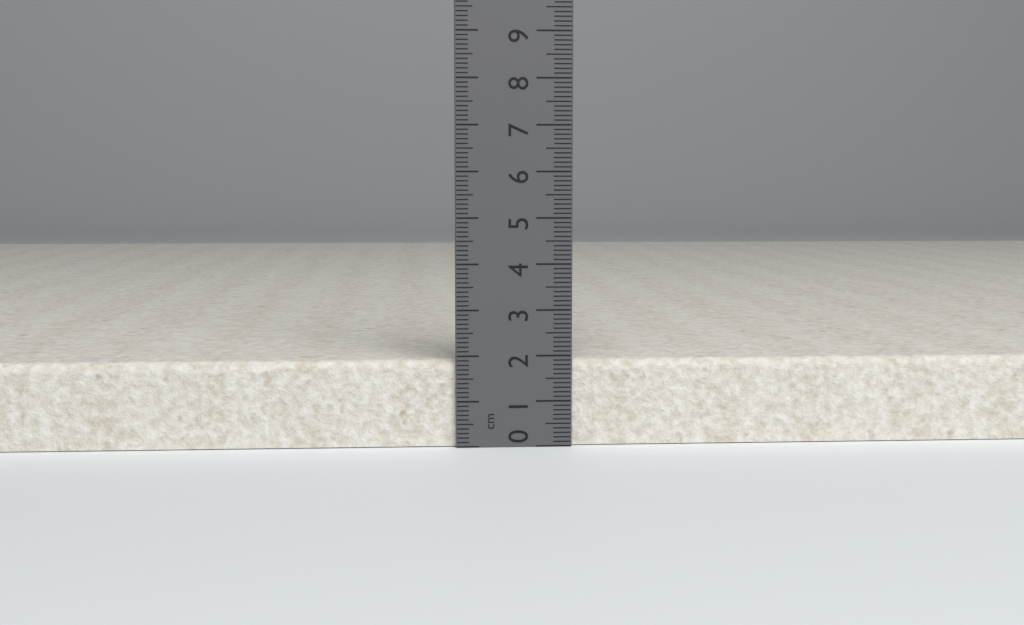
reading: 1.9 cm
